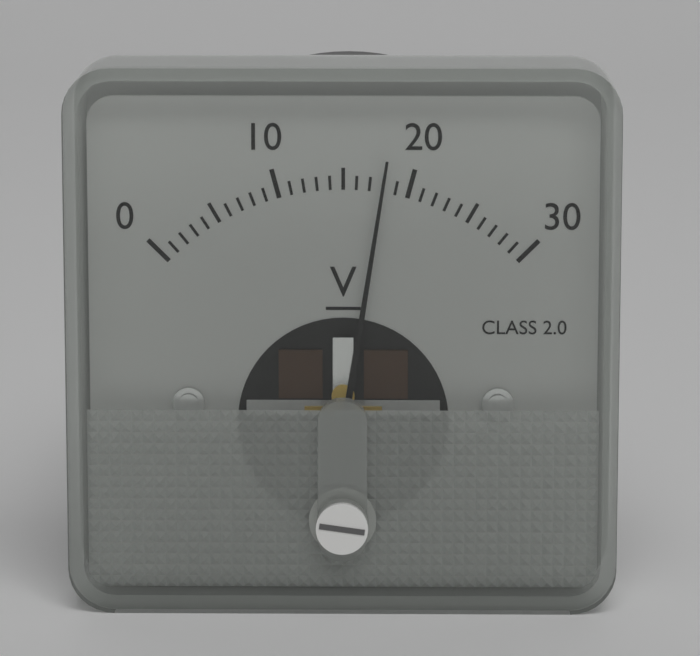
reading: 18 V
